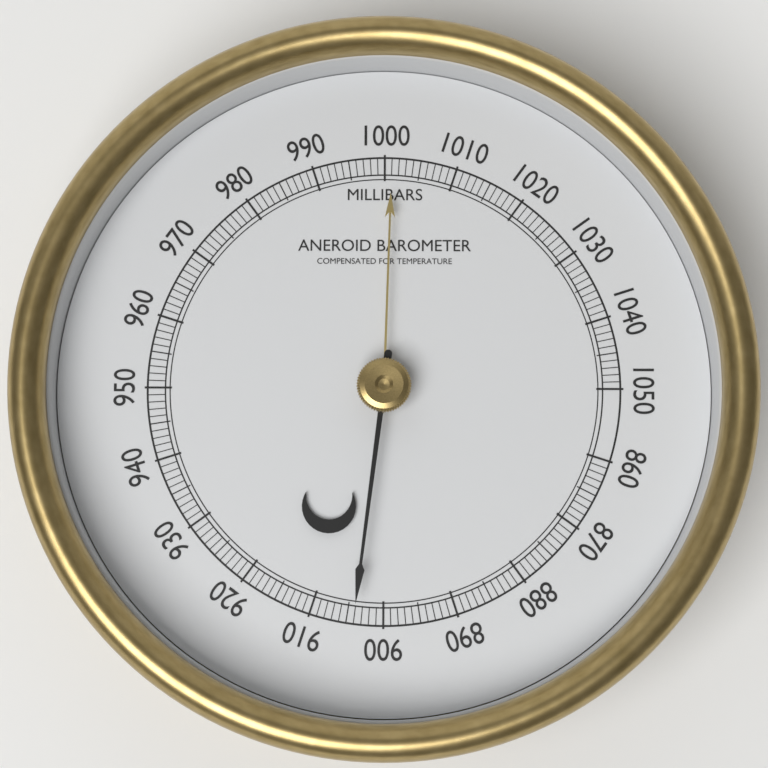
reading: 904 mbar
